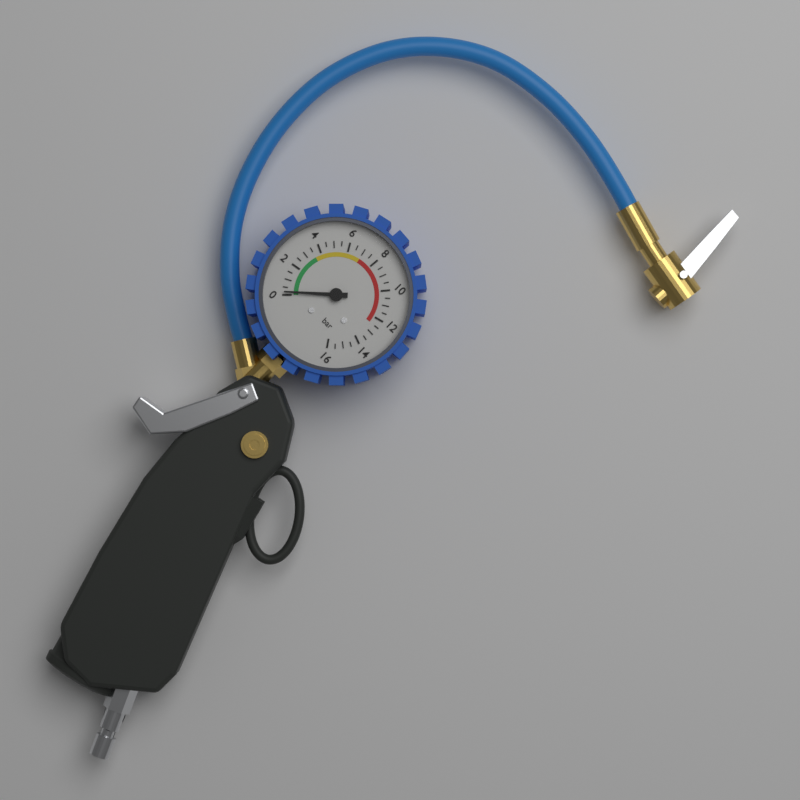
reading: 0.2 bar
